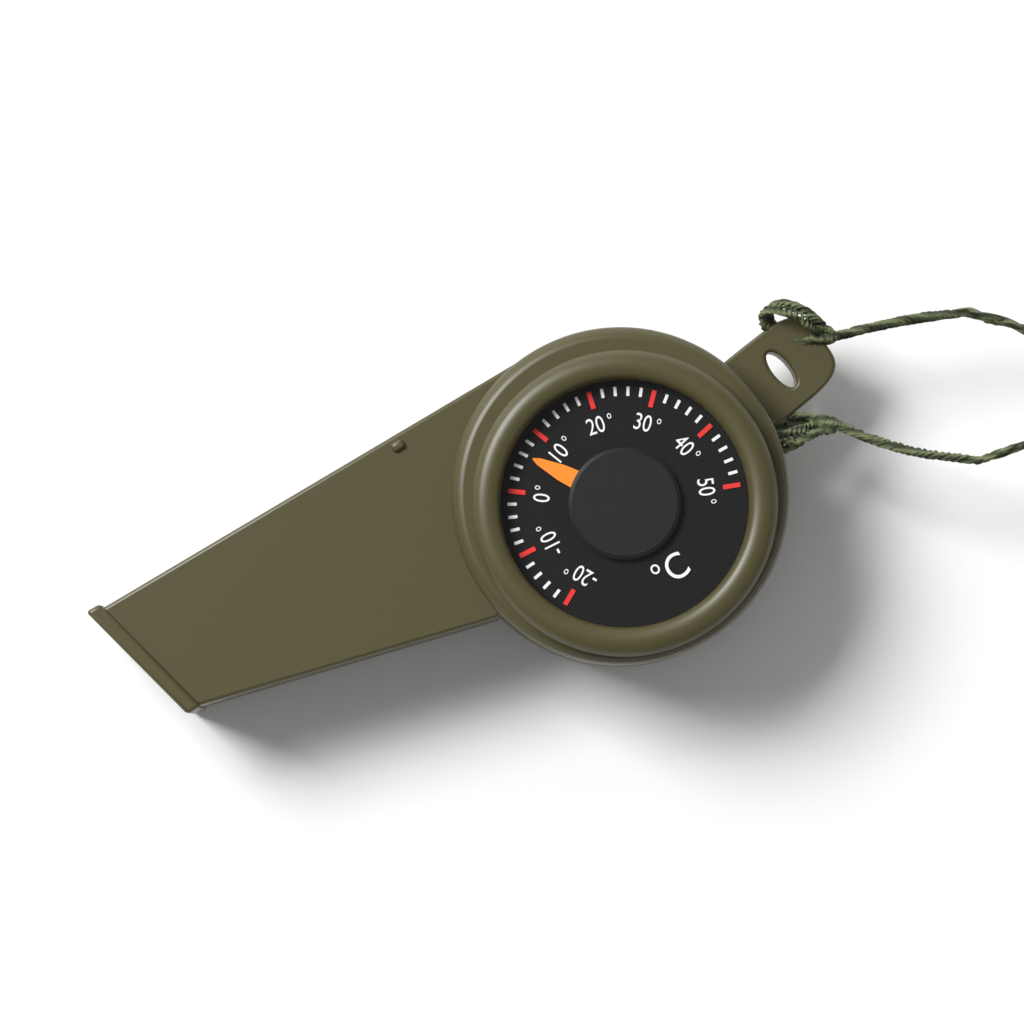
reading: 6 °C
